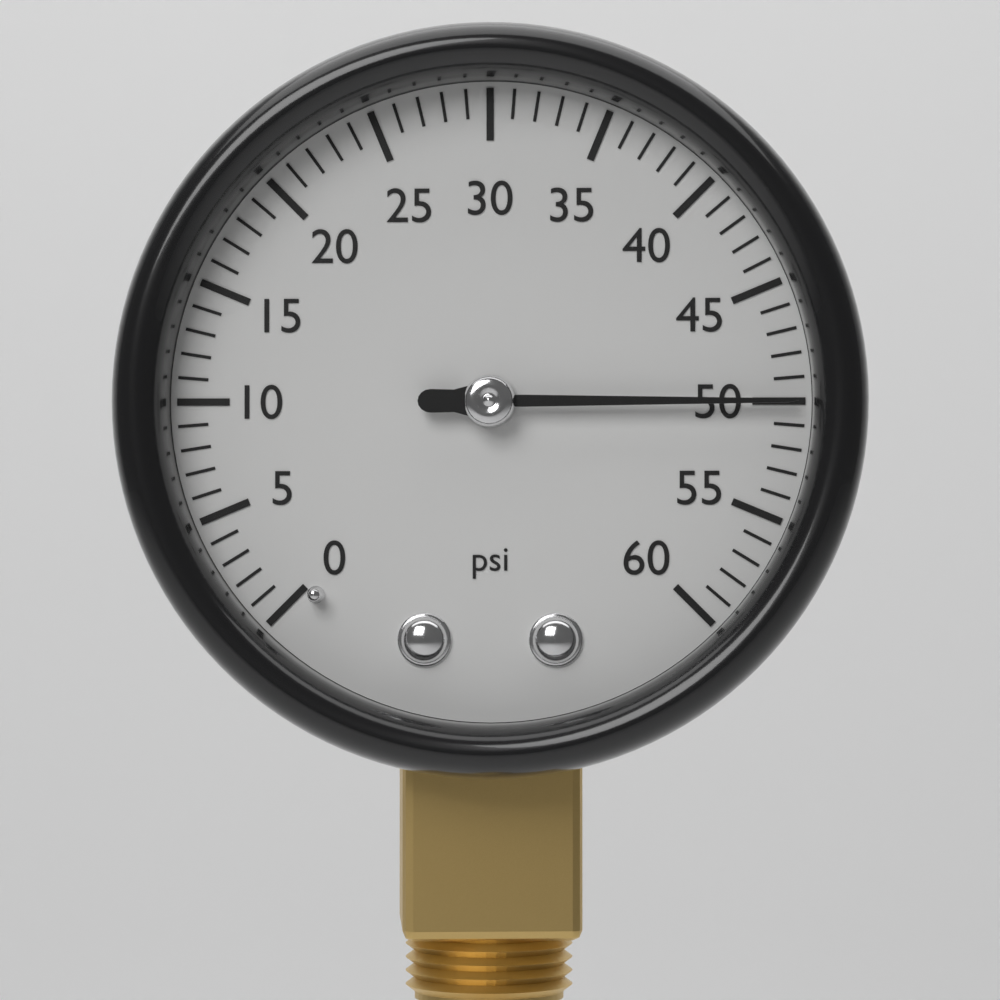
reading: 50 psi
